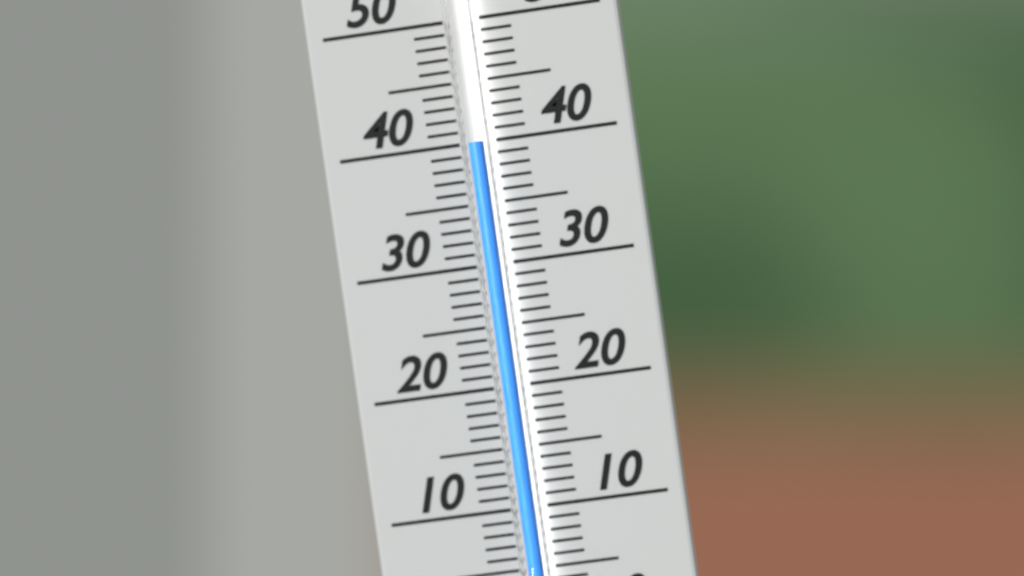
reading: 40 (no unit)
